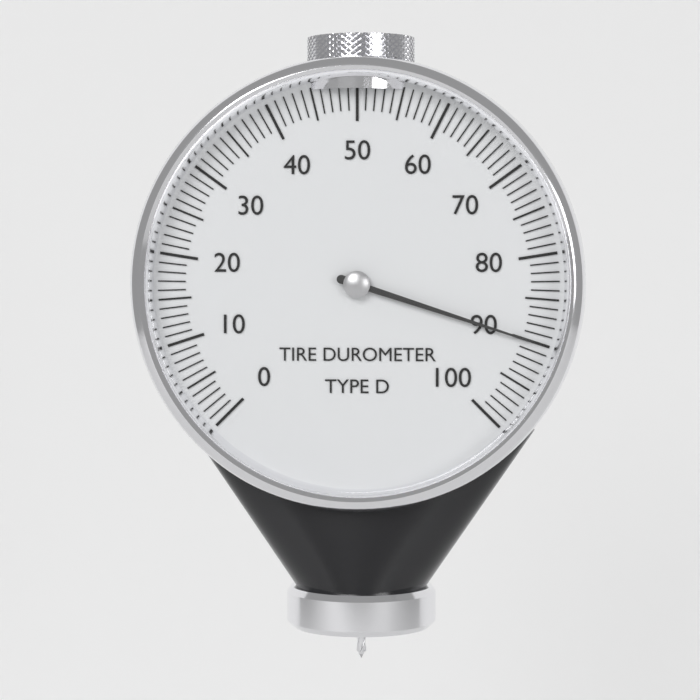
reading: 90 (no unit)
